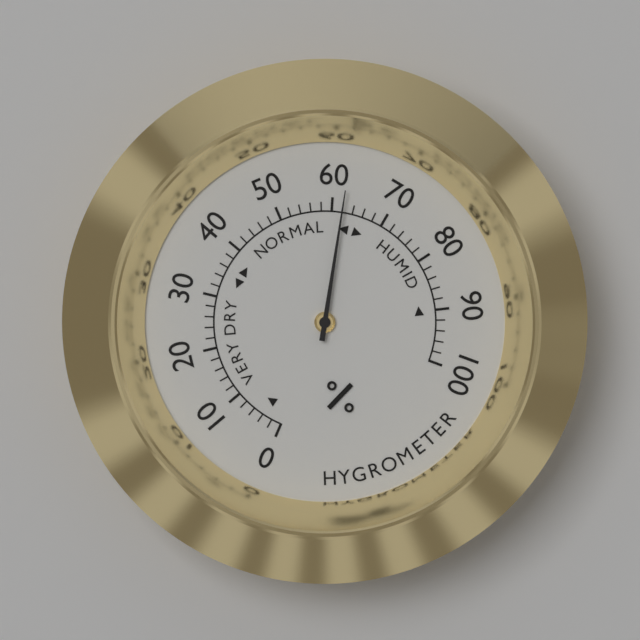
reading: 62 %
